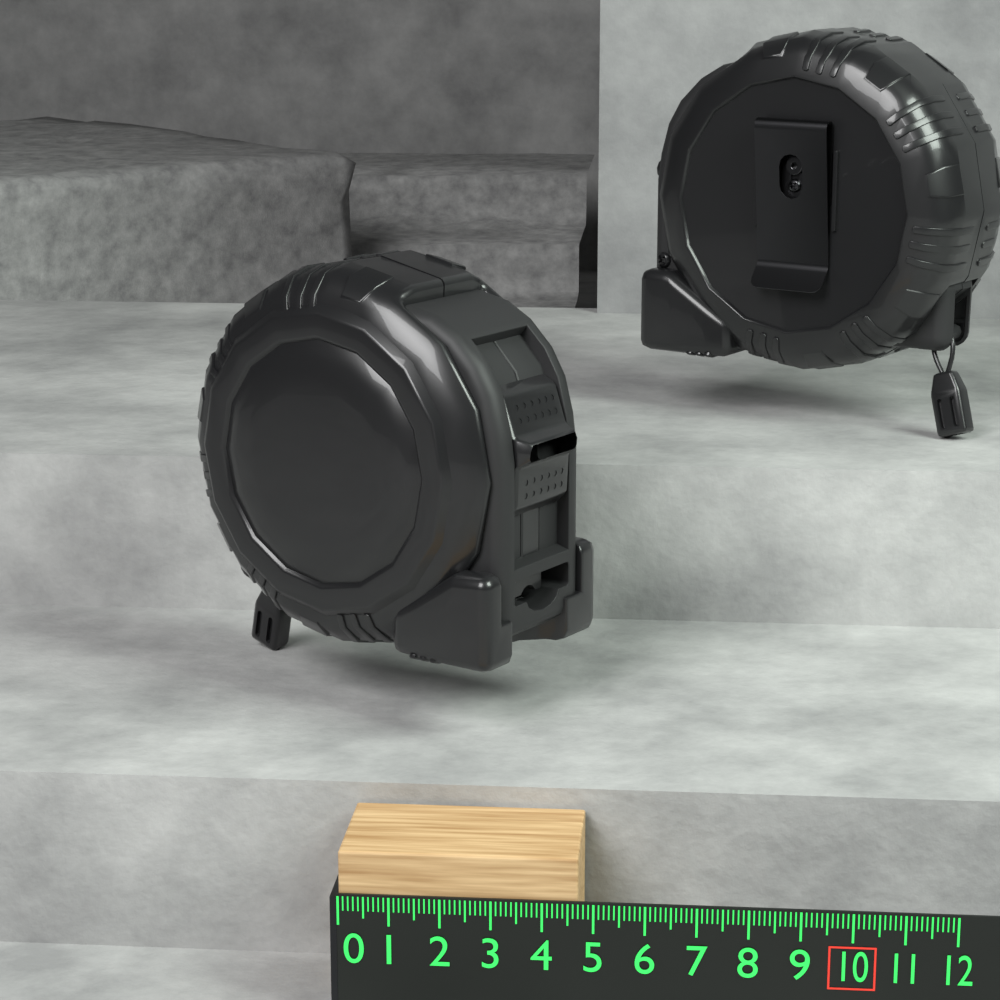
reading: 4.7 (no unit)
